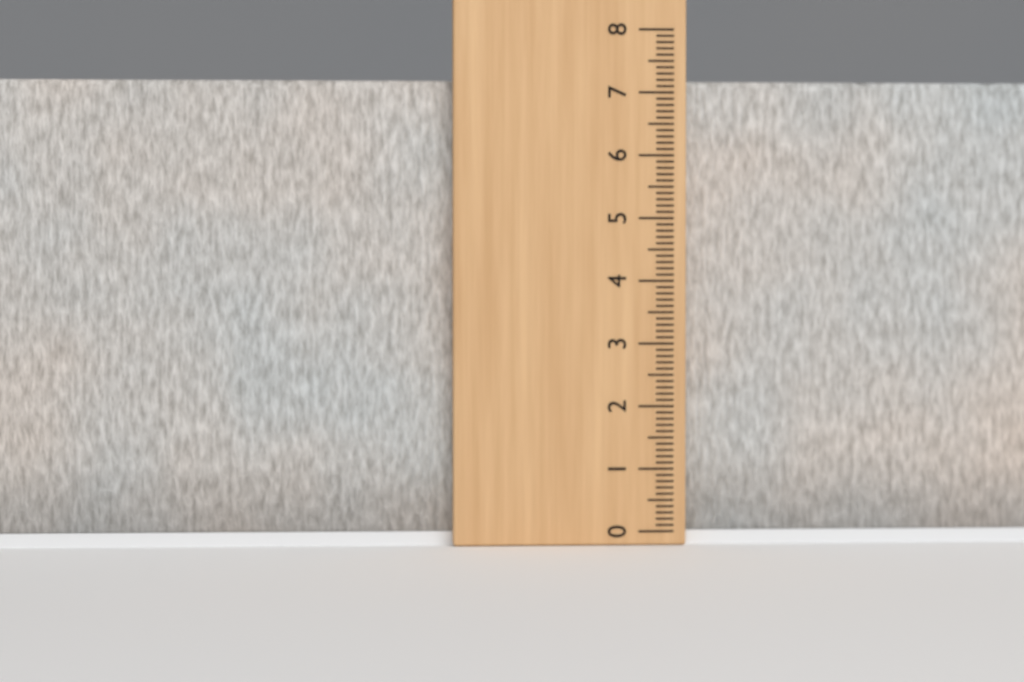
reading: 7.2 (no unit)
